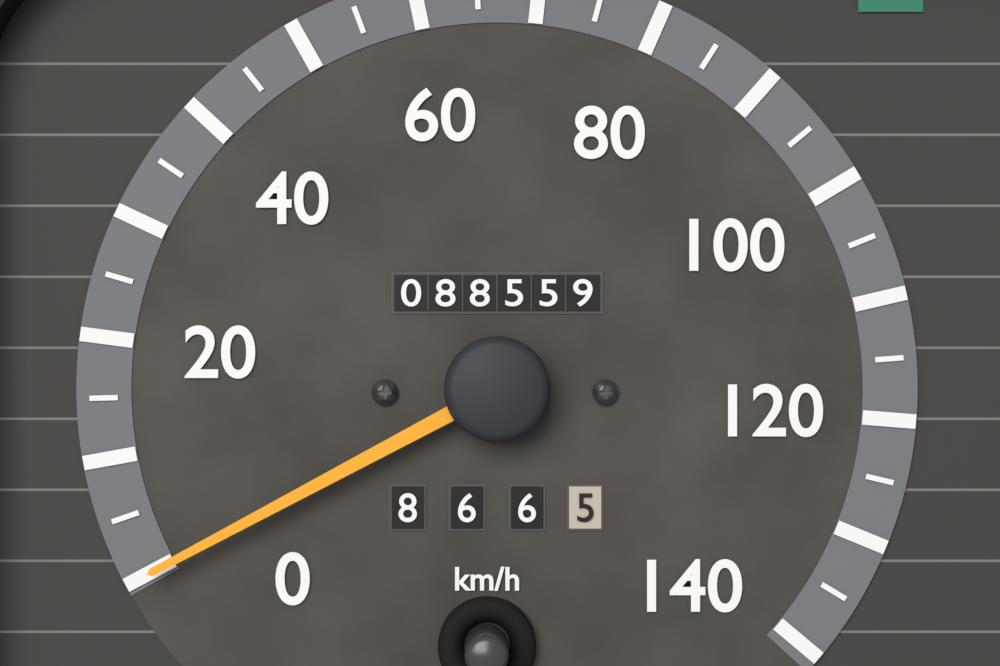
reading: 0 km/h
